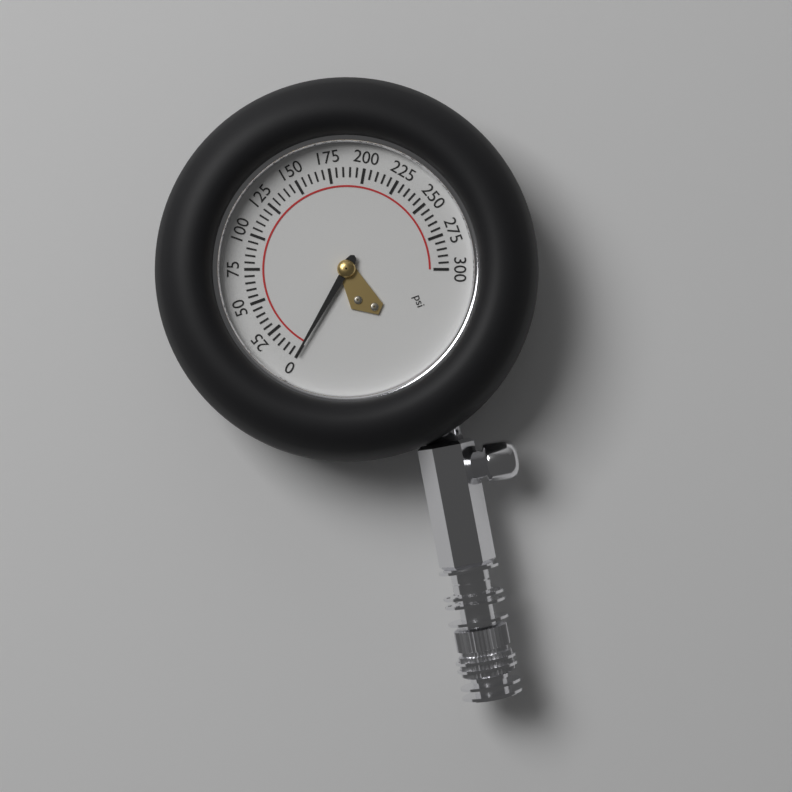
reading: 0 psi
